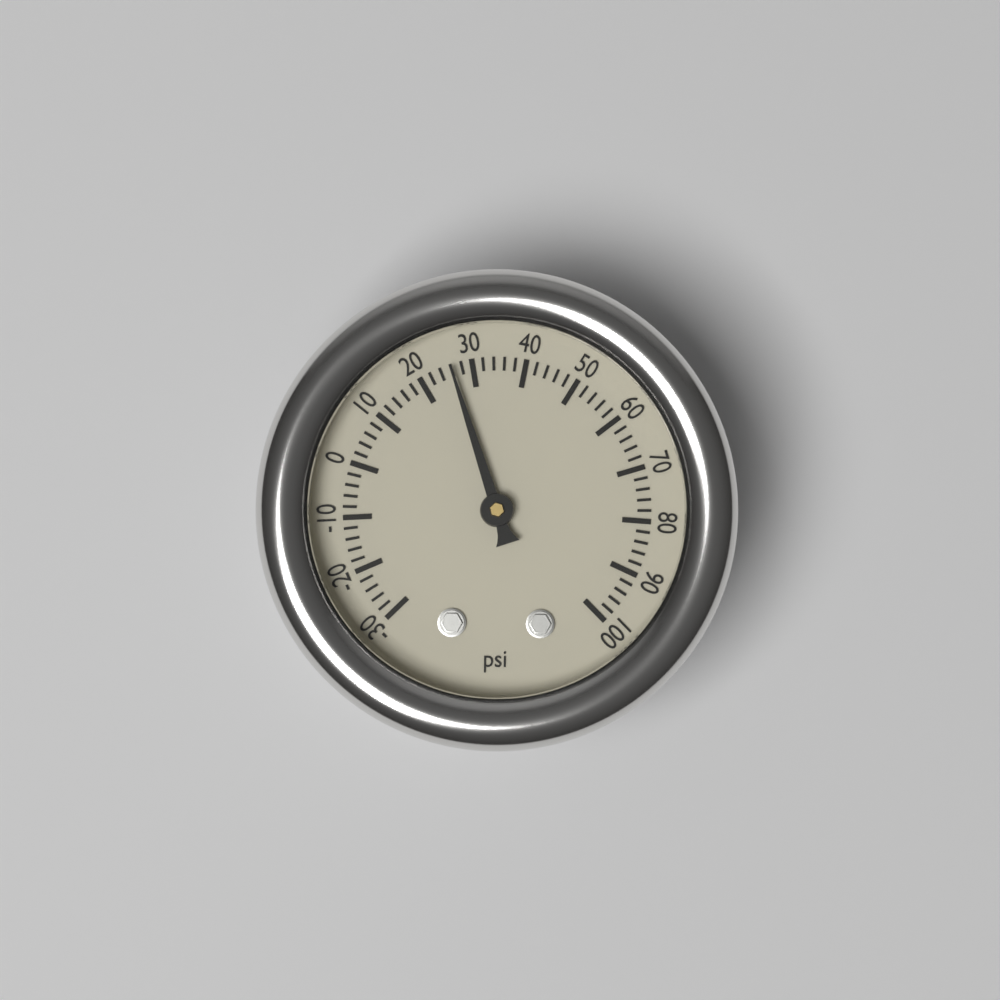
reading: 26 psi
